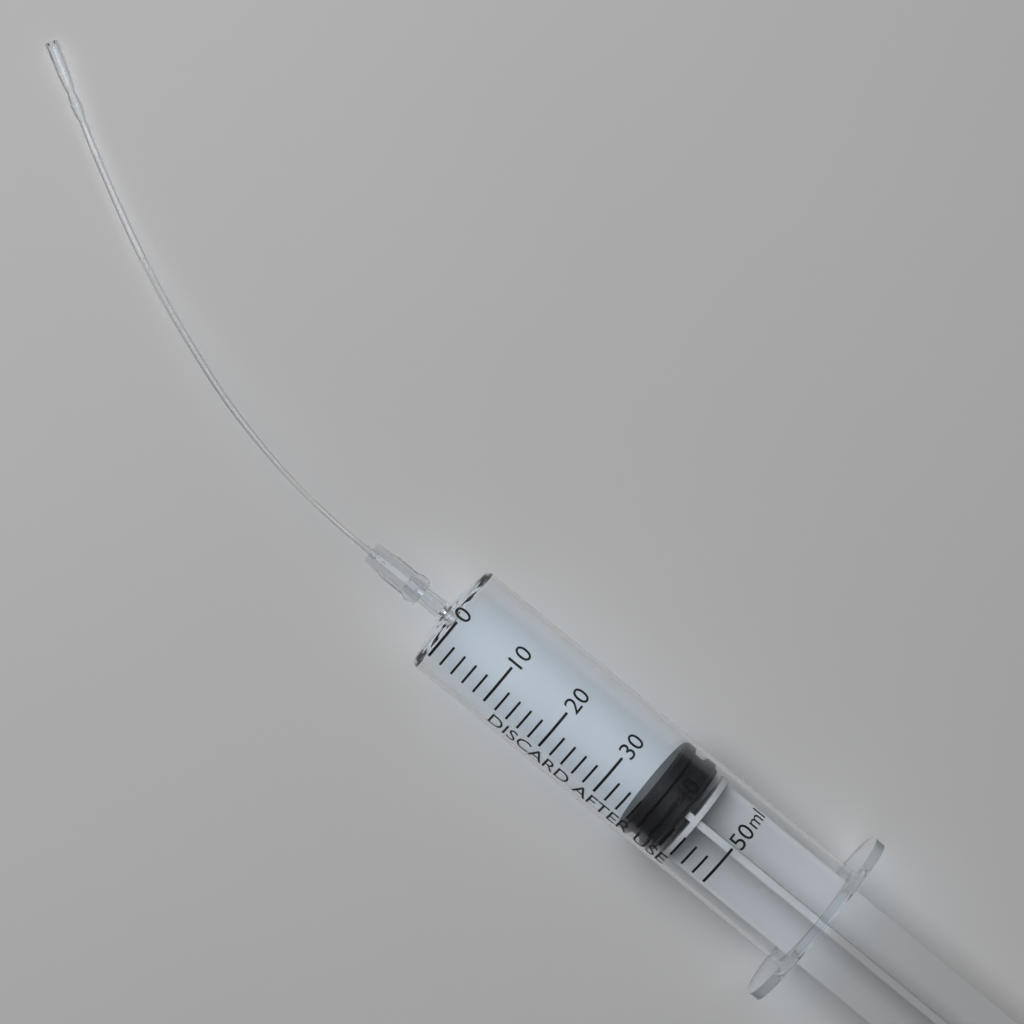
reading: 36 ml
